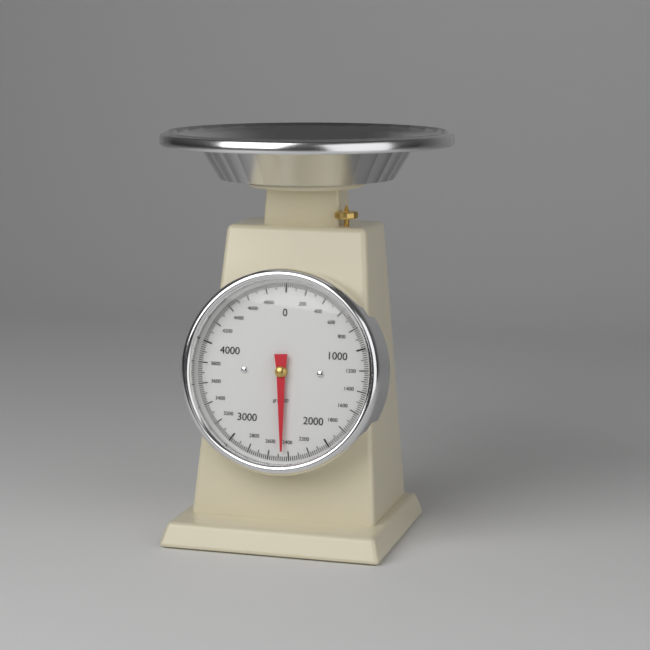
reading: 2460 g
